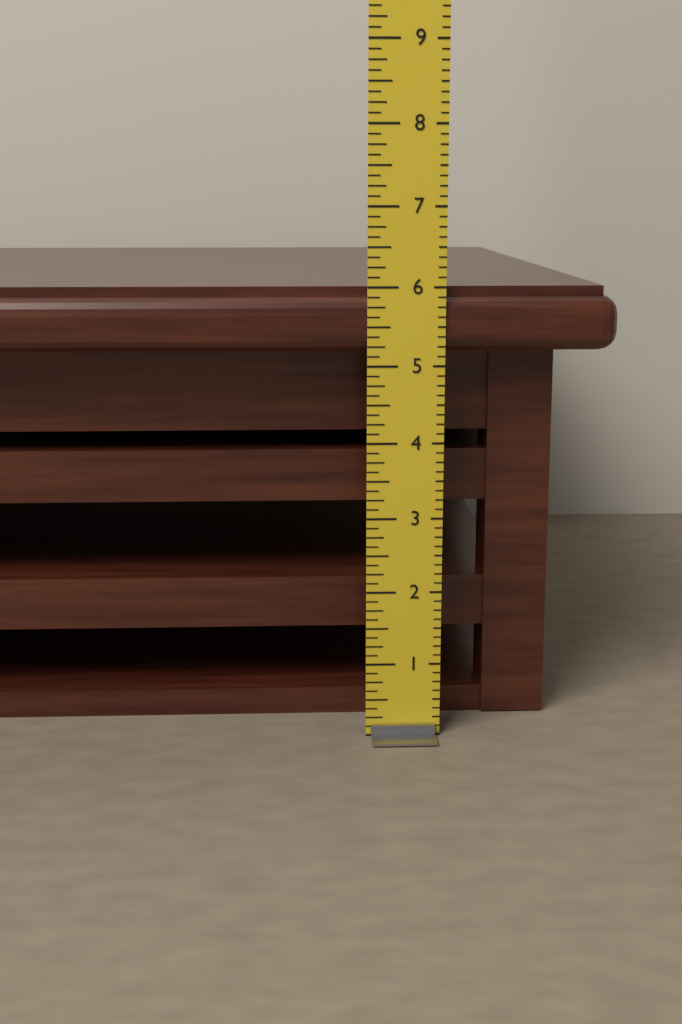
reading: 6.000 in
